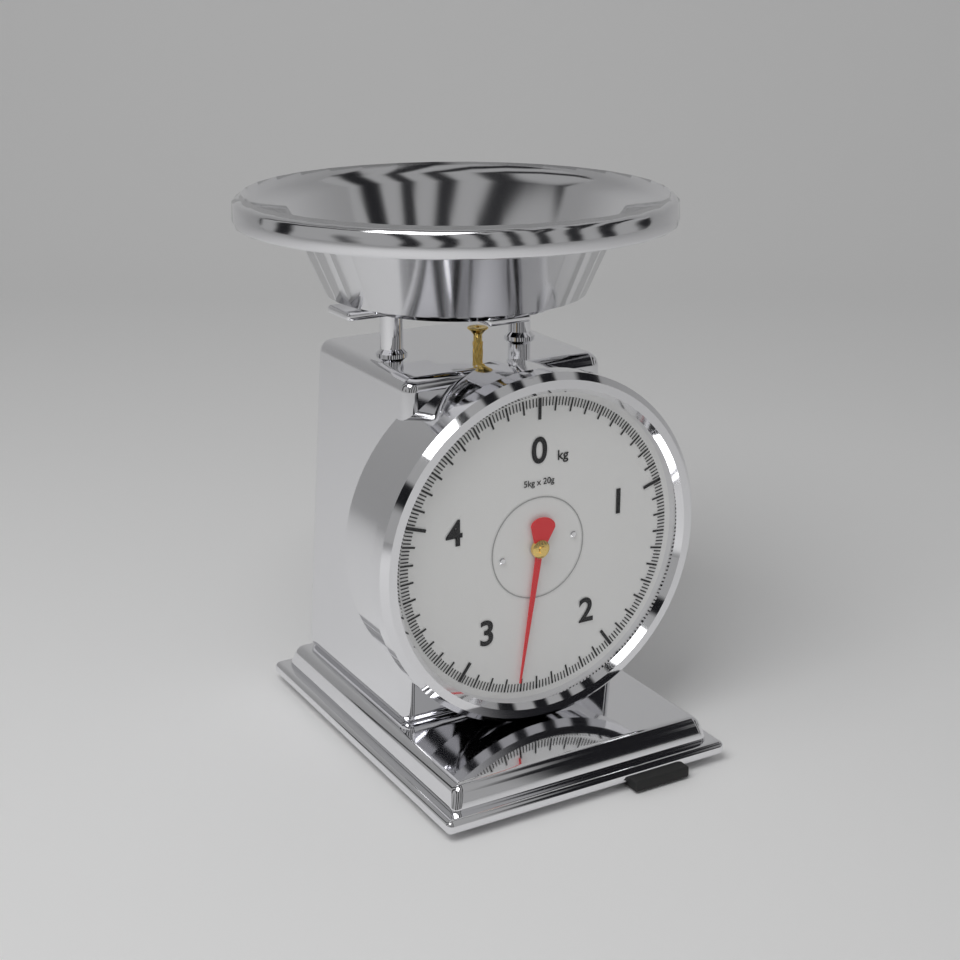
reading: 2.62 kg
